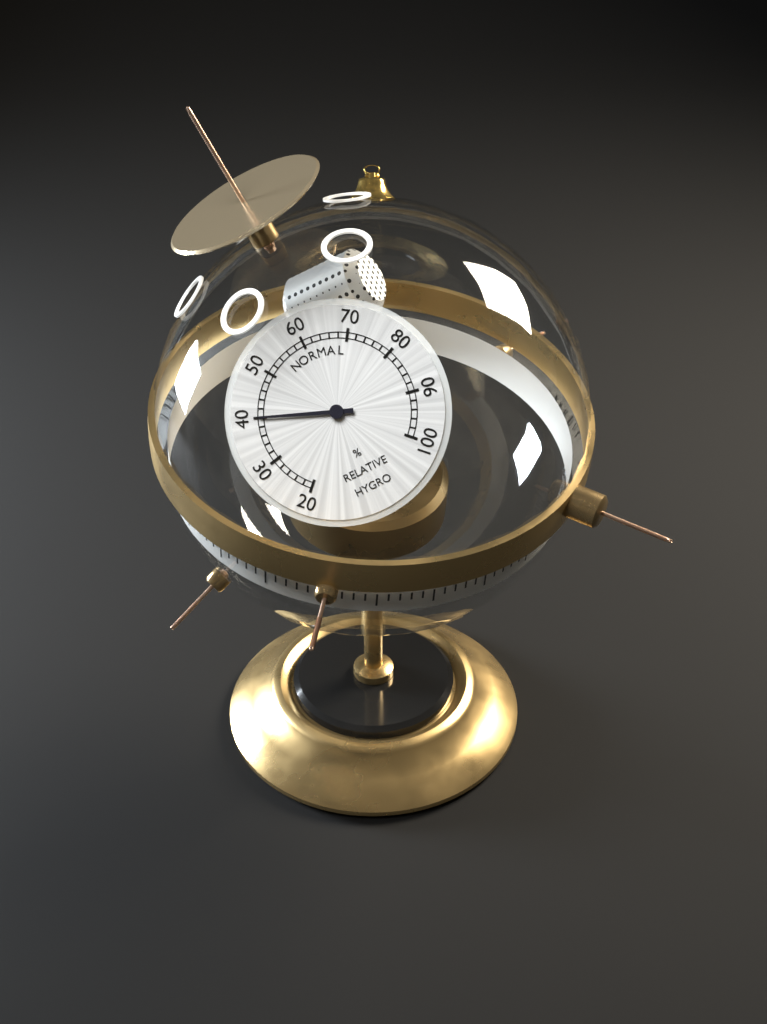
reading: 40 %
